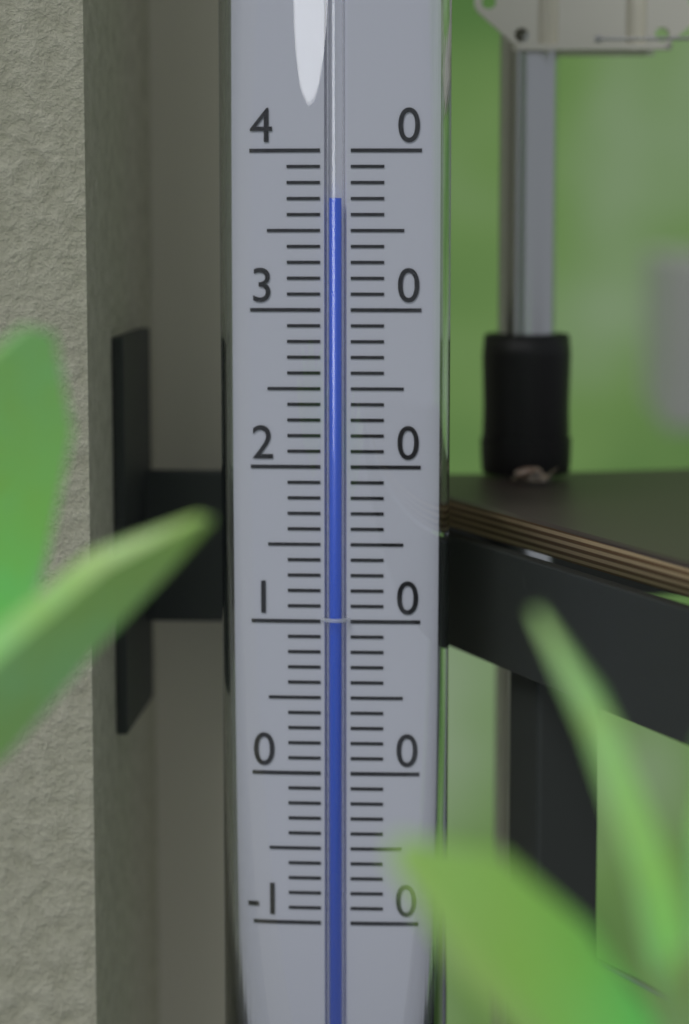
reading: 37 (no unit)
